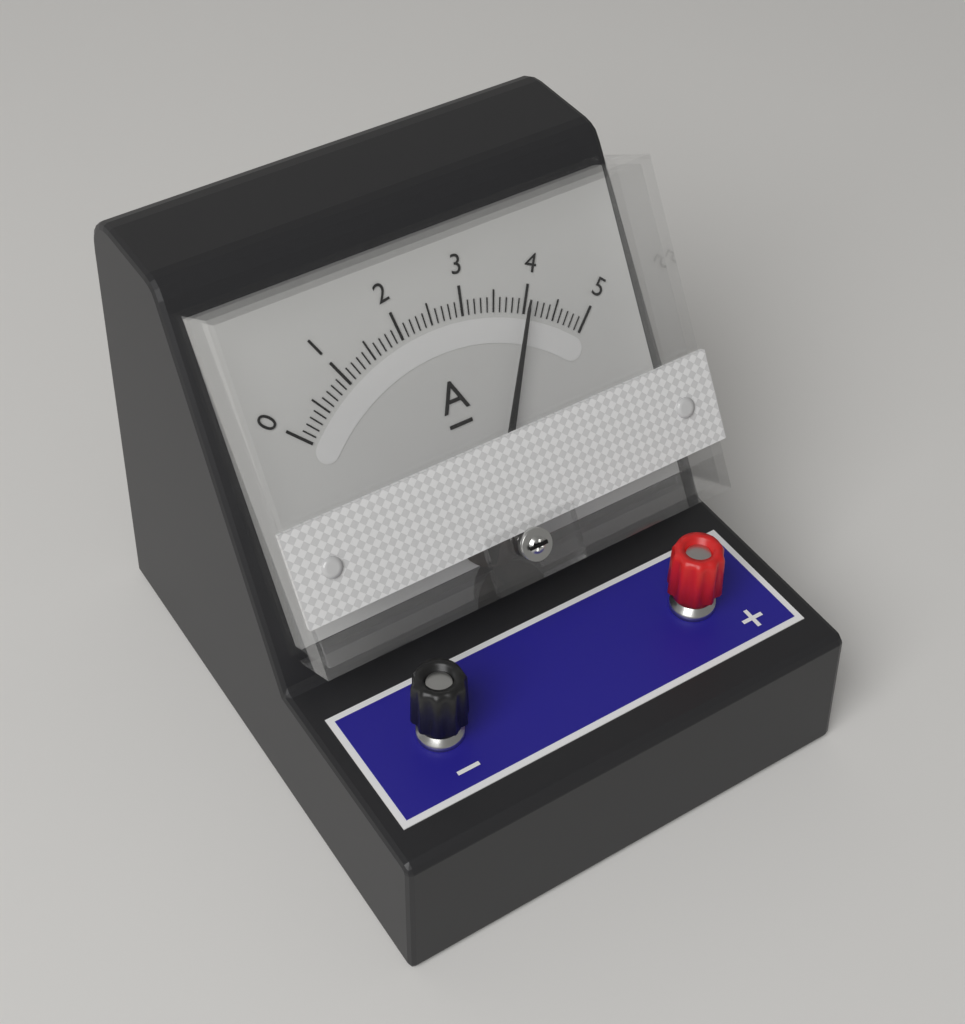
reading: 4.0 A
